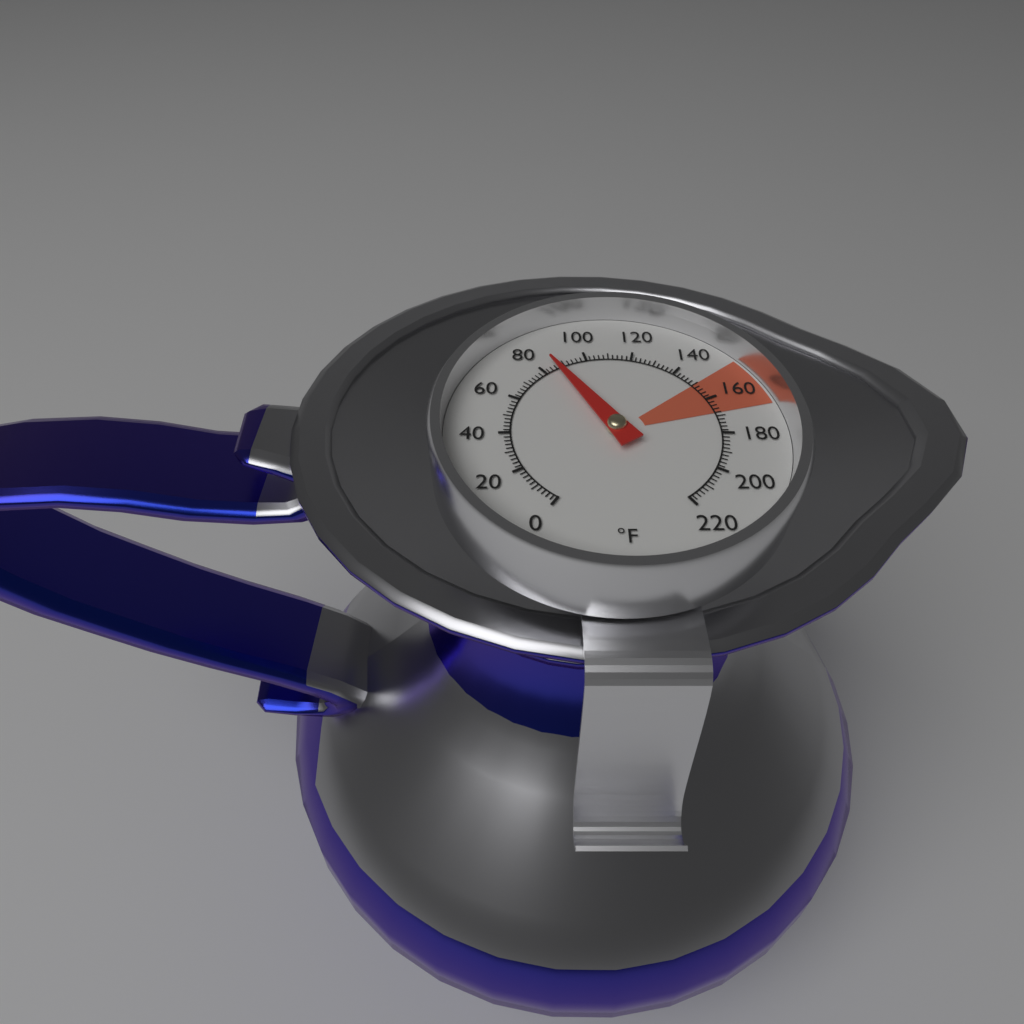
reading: 86 °F
